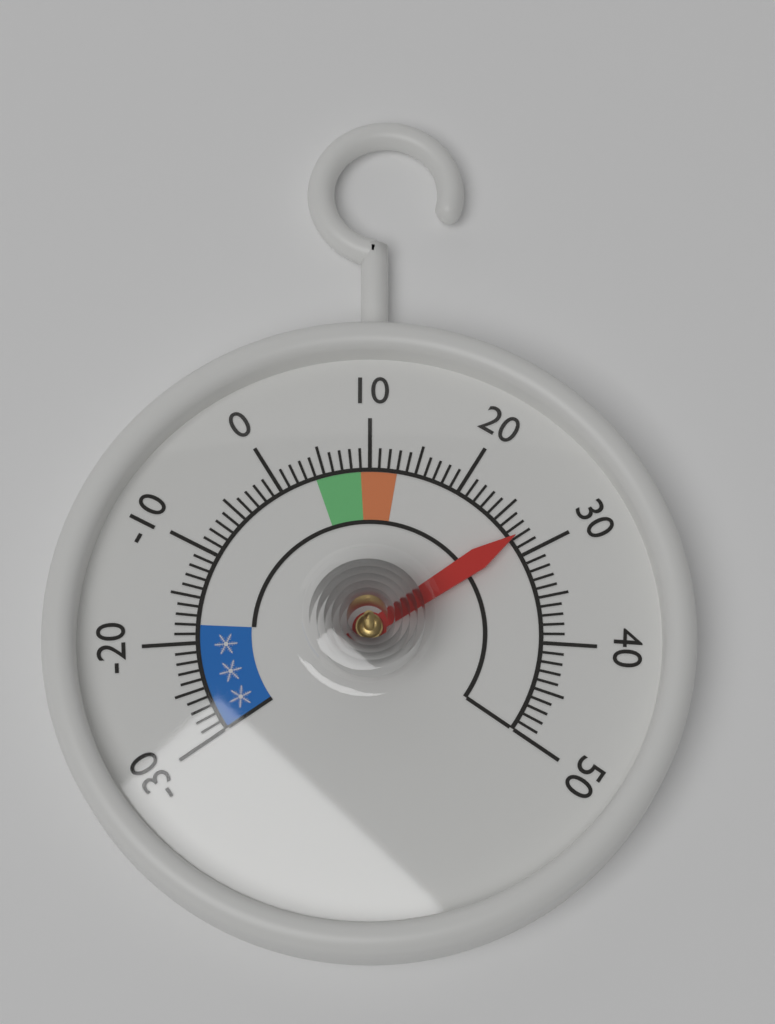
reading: 28 (no unit)
